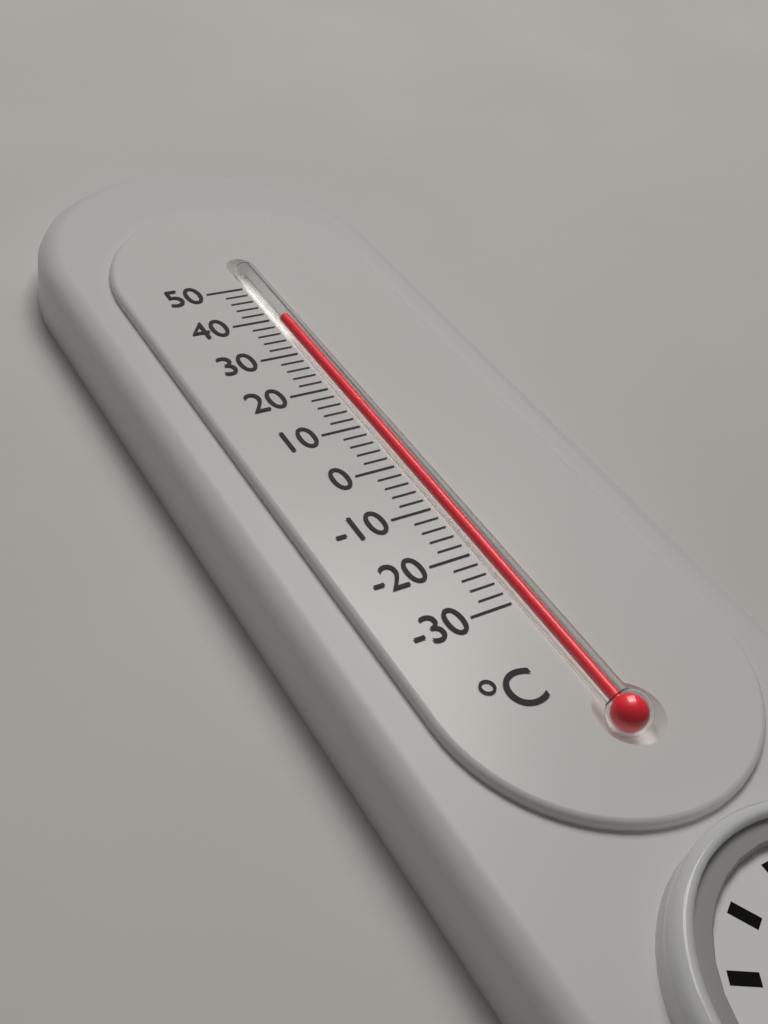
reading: 40 °C
